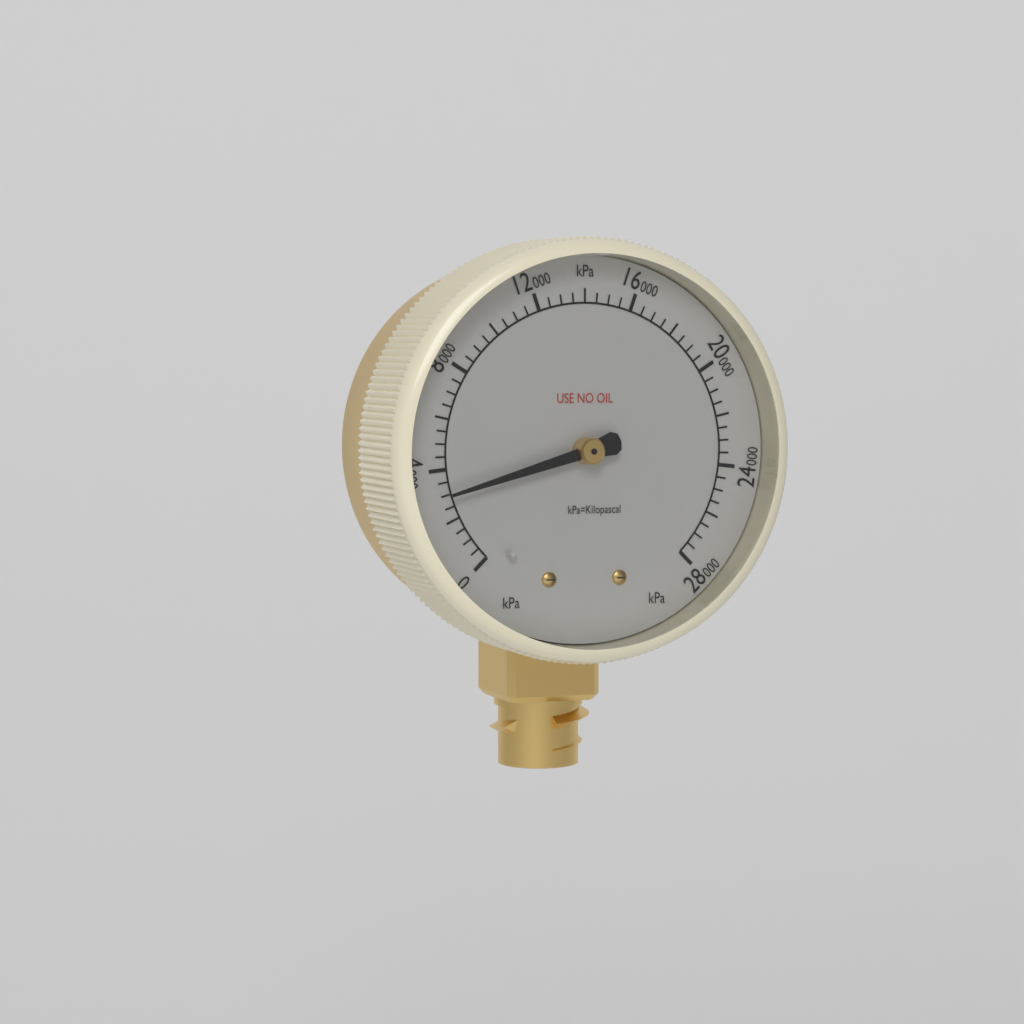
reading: 3000 kPa
